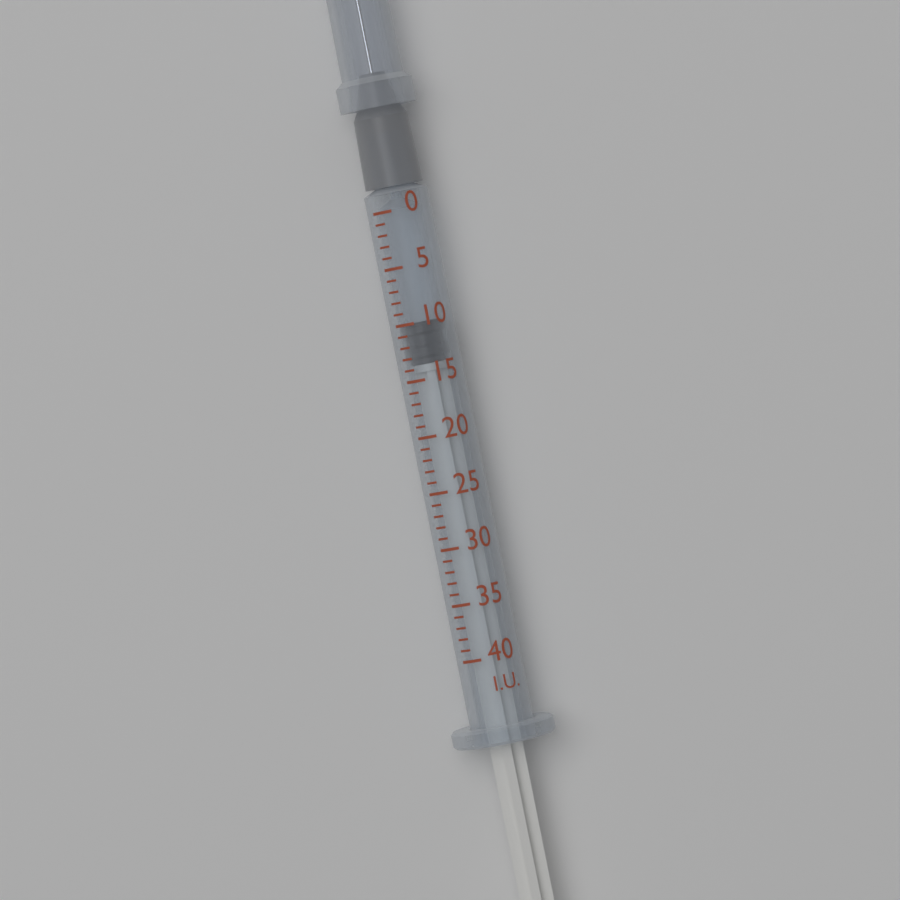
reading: 10 I.U.
